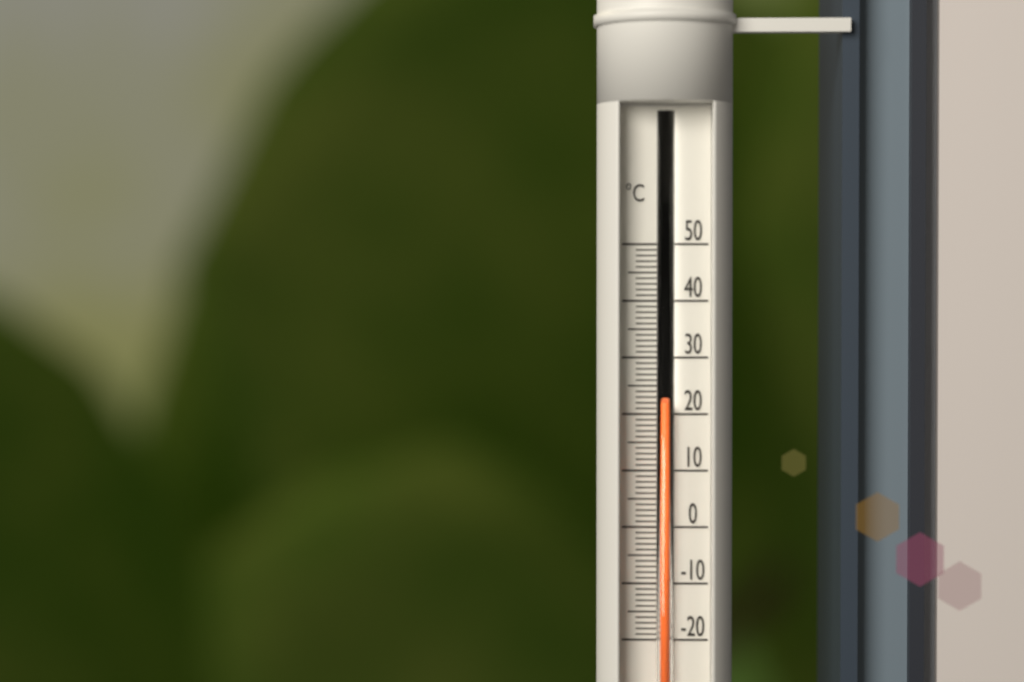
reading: 22 °C
